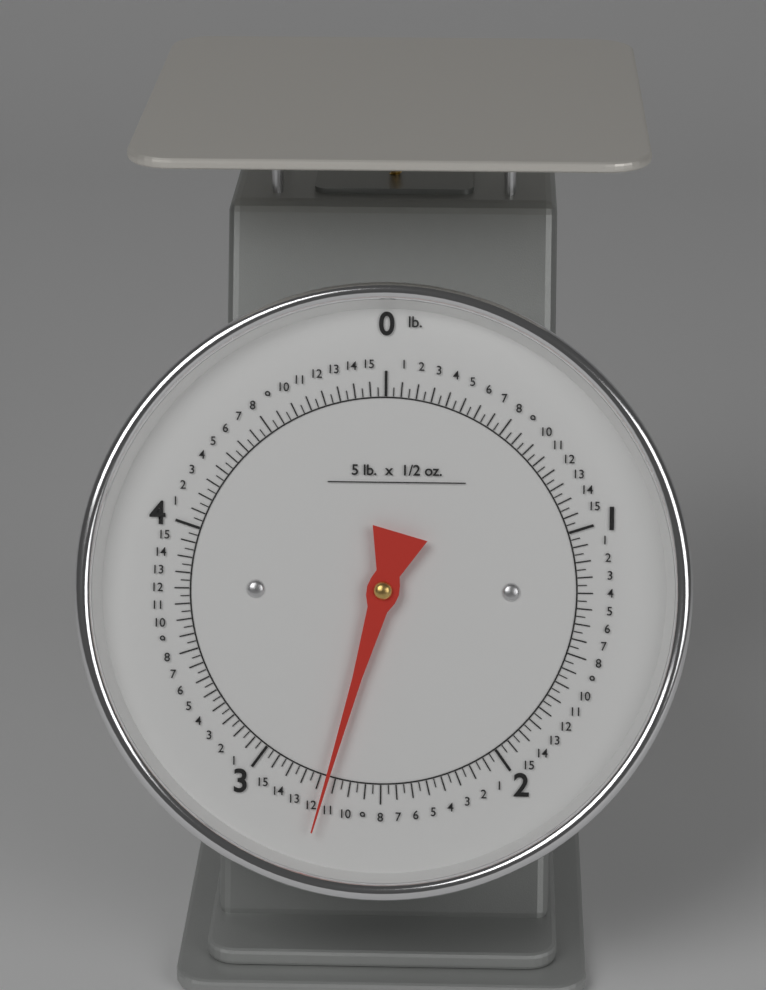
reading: 2.71875 lb
